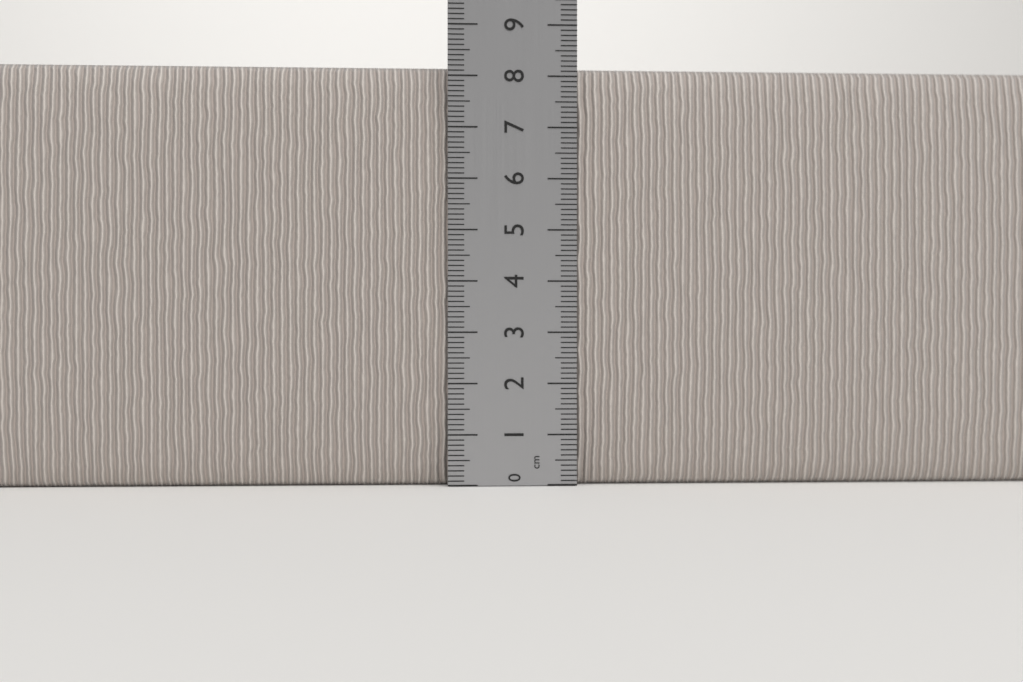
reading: 8.2 cm
